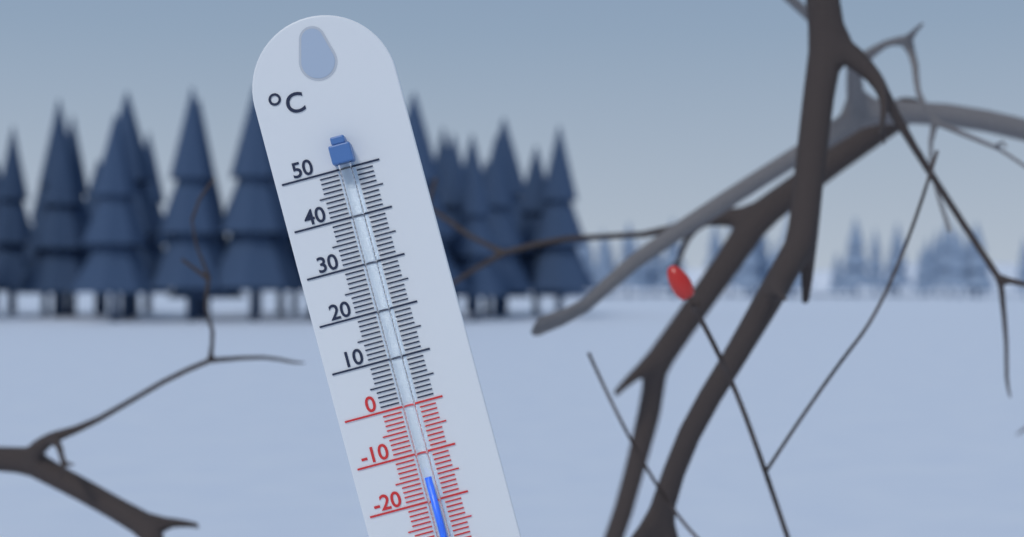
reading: -15 °C
